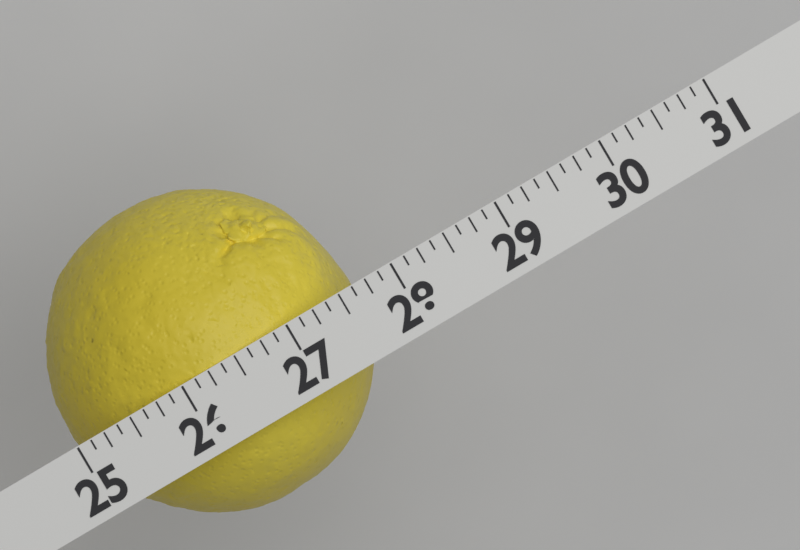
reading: 27.625 (no unit)
